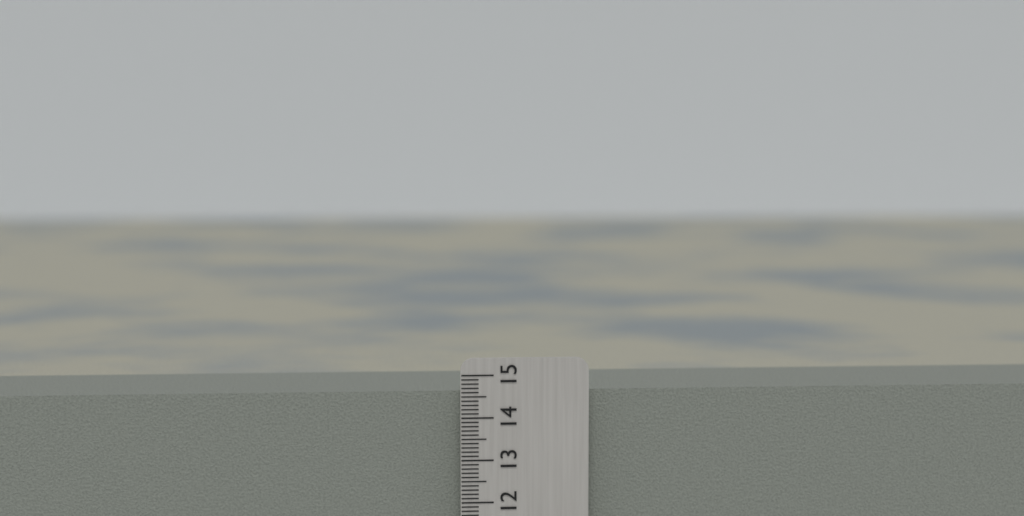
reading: 14.6 cm
